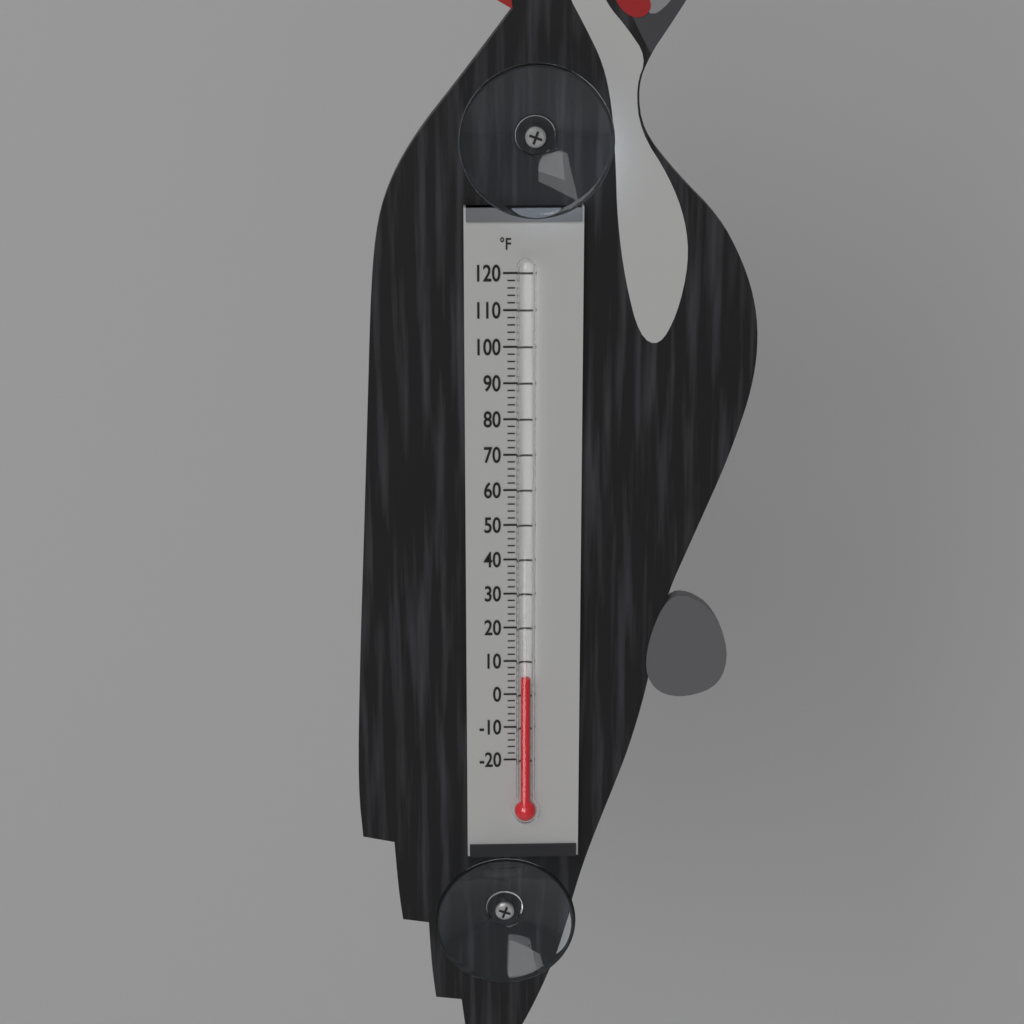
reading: 6 °F
